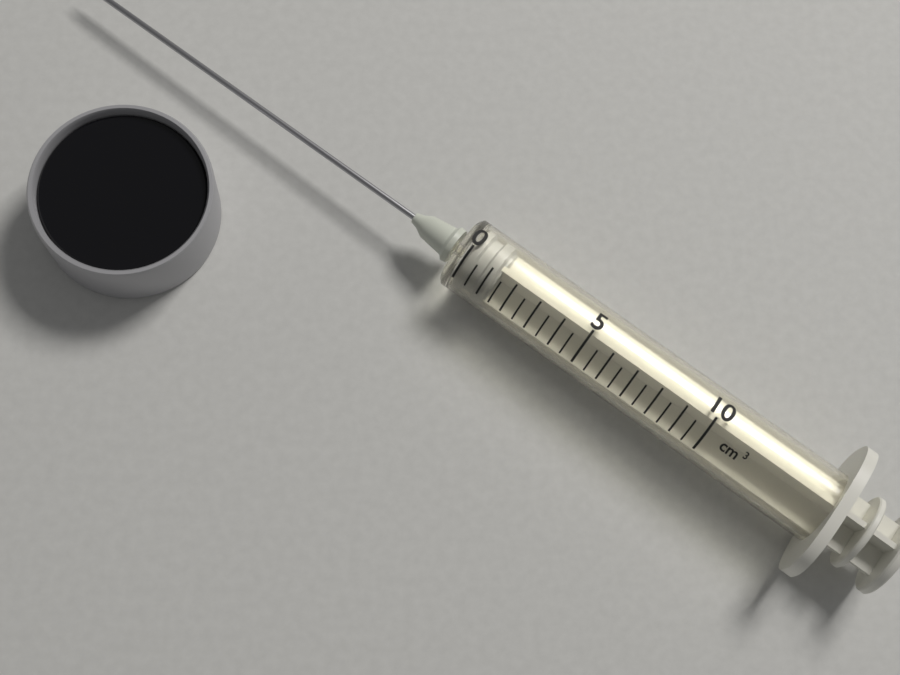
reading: 0.0 cm3
